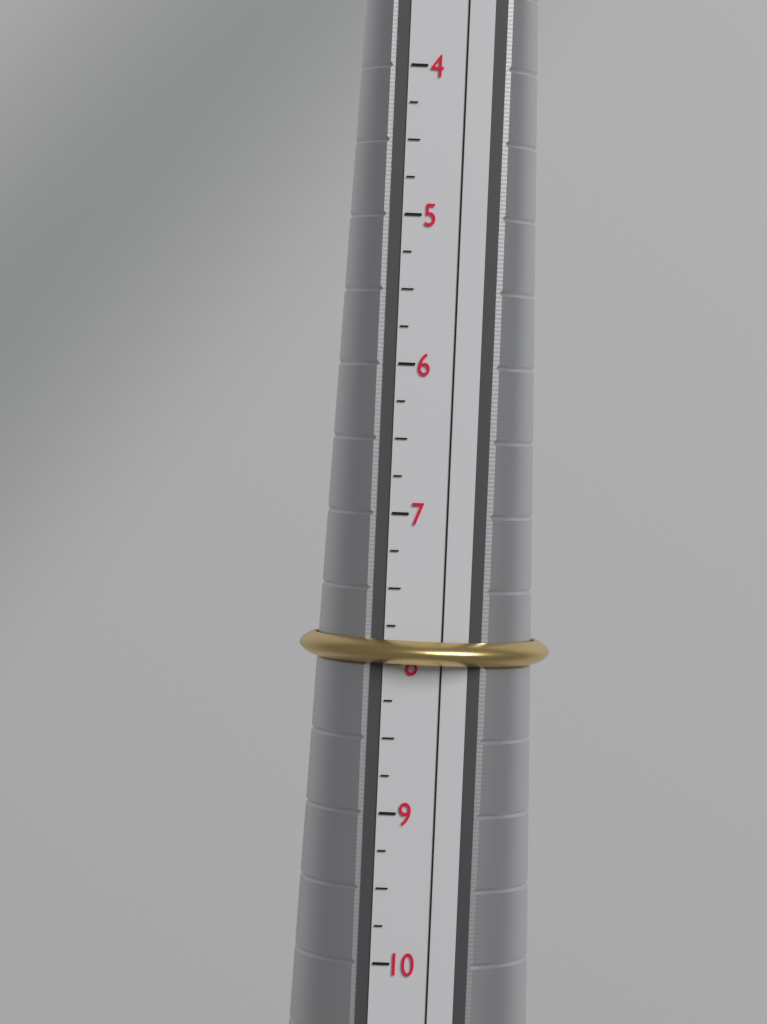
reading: 8.00 (no unit)
